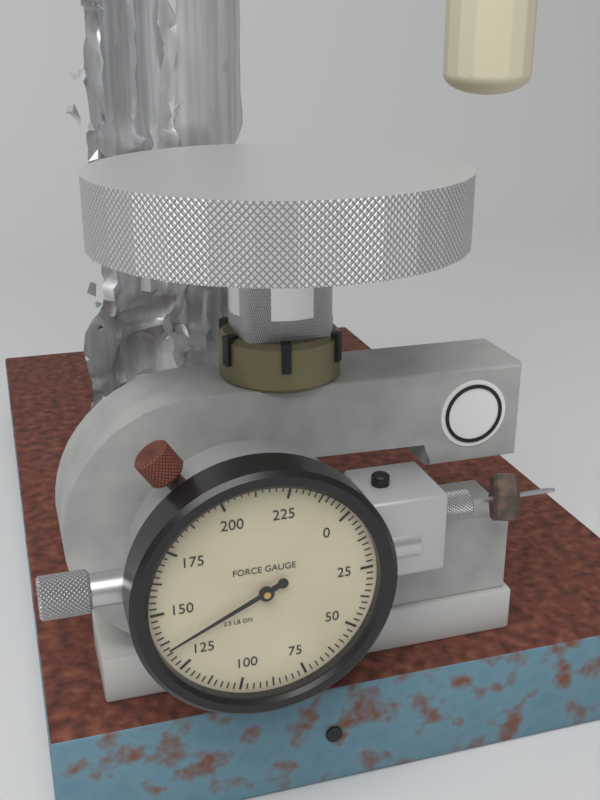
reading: 135.0 lb
